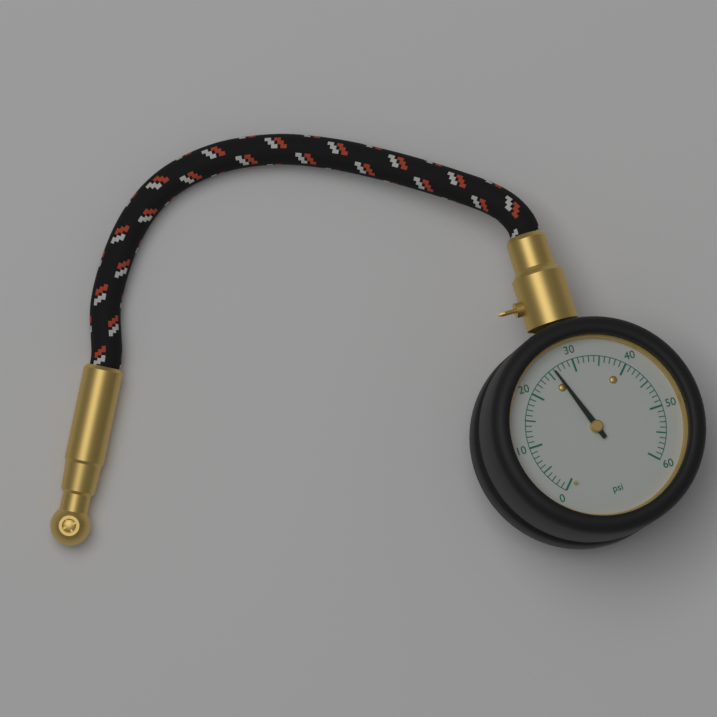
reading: 26 psi
